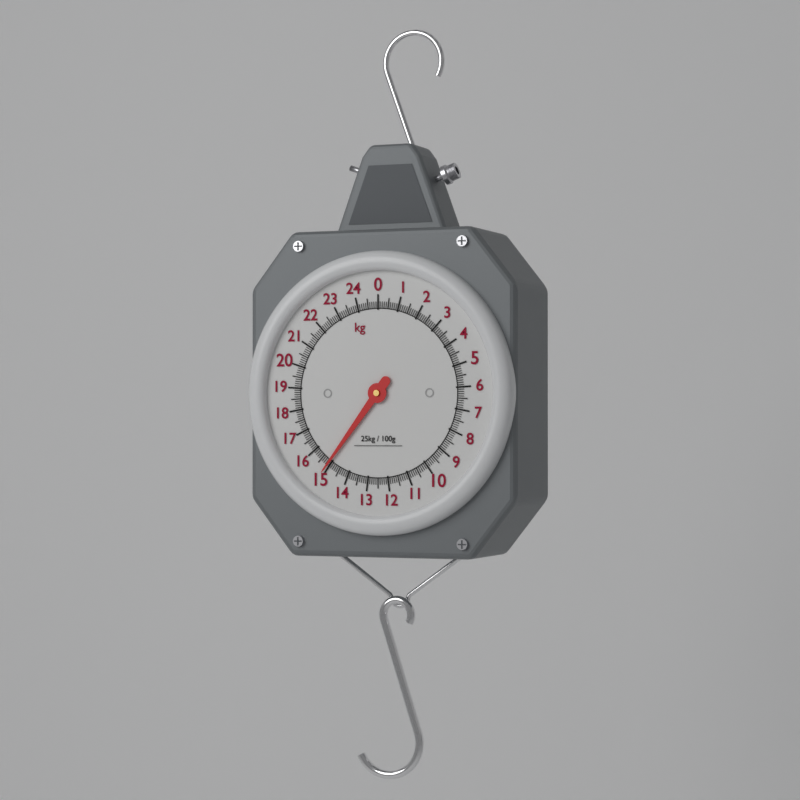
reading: 15.1 kg
